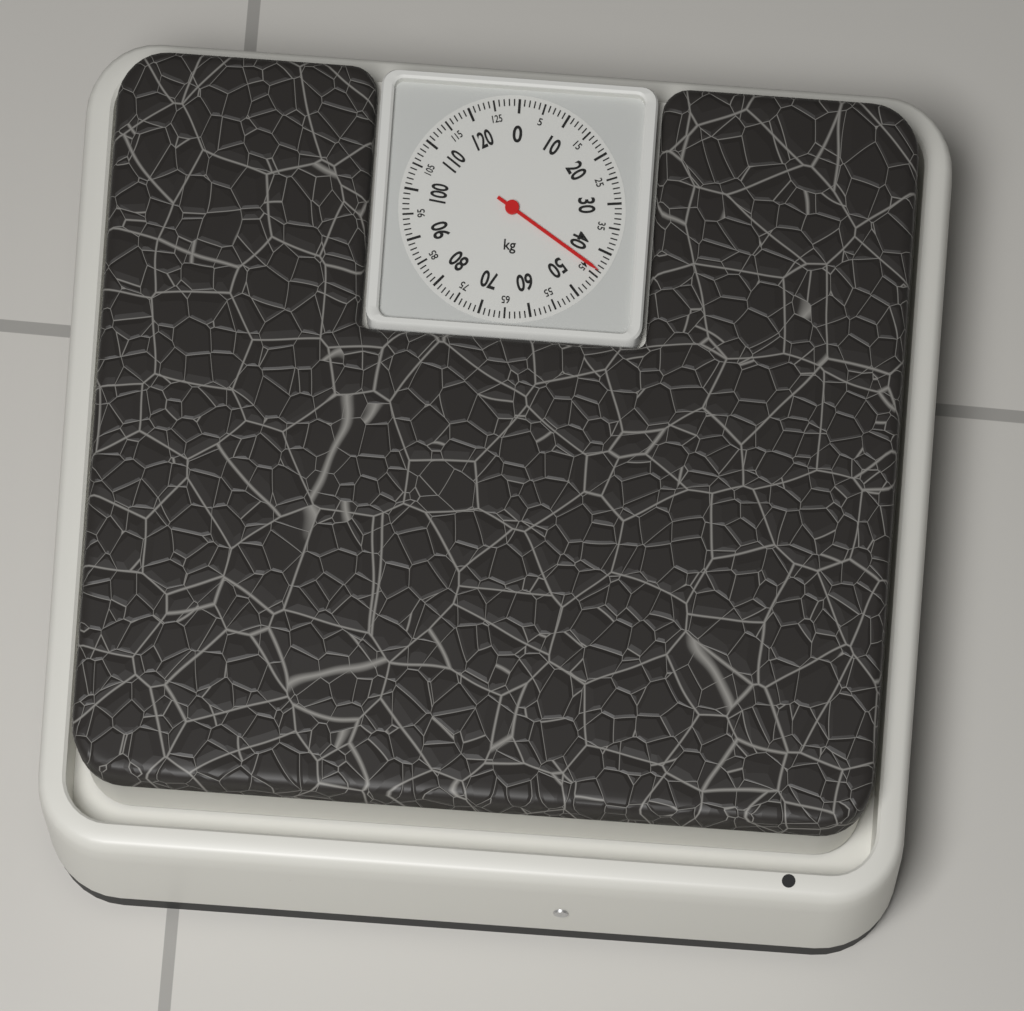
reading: 44 kg
